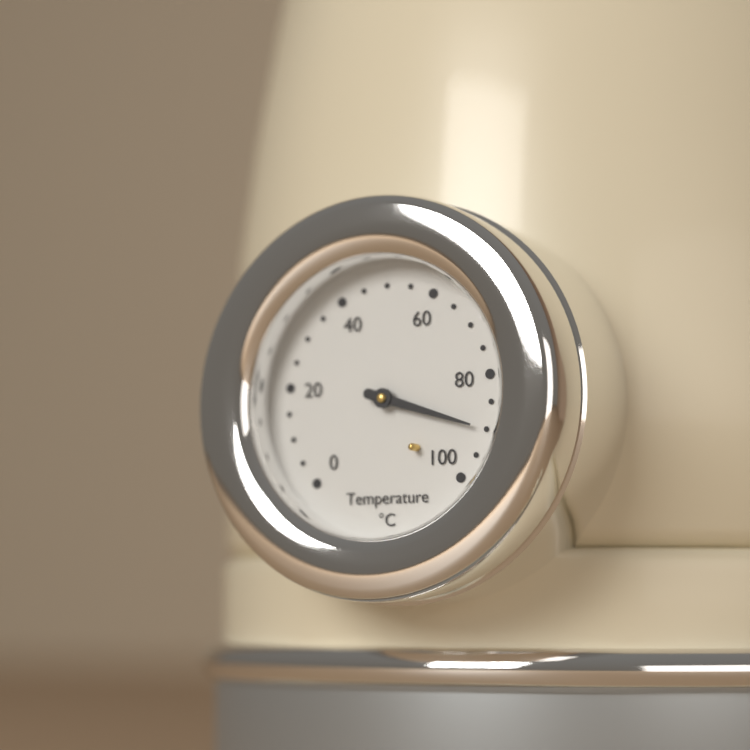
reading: 90 °C
